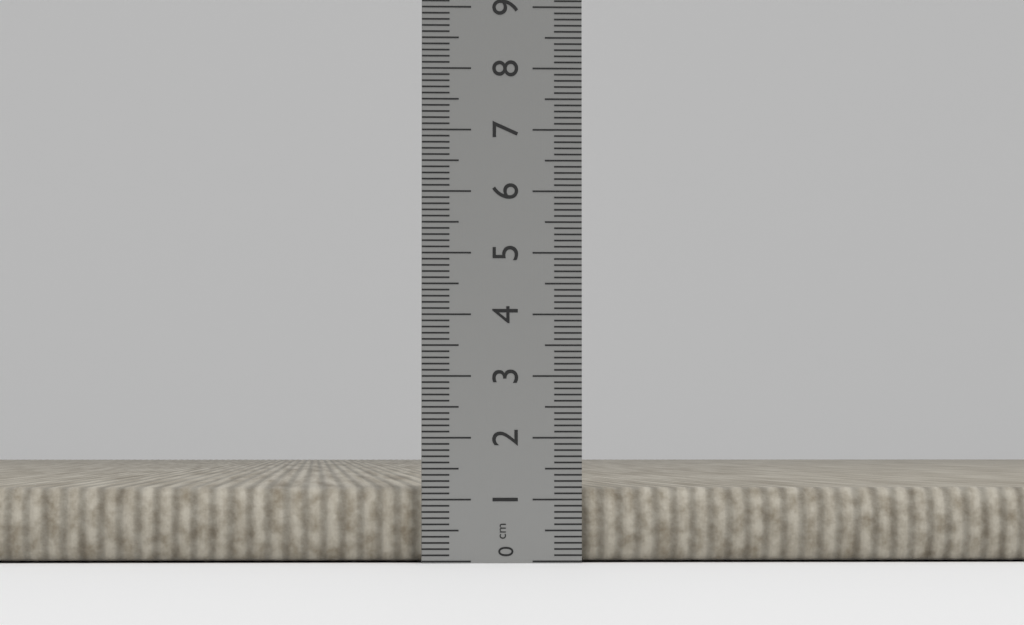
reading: 1.2 cm
